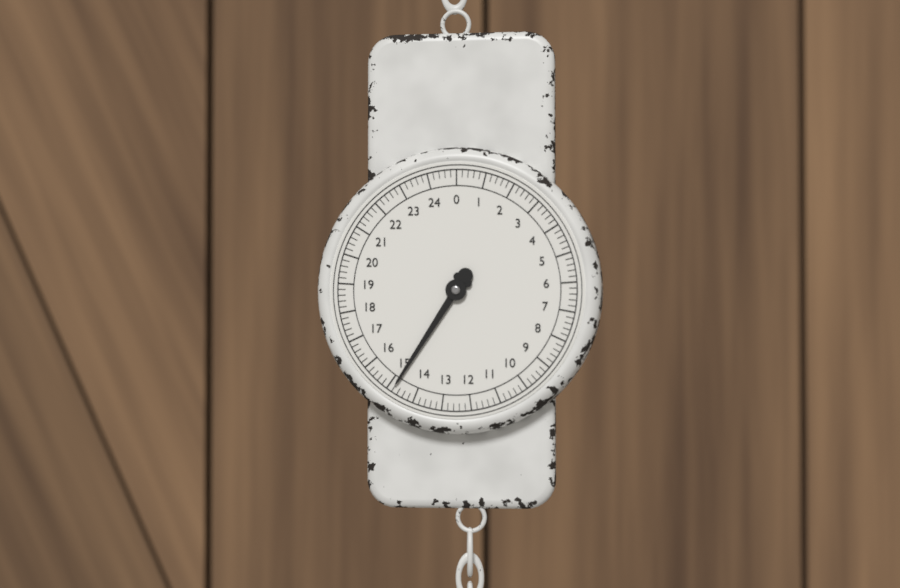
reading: 14.8 (no unit)
